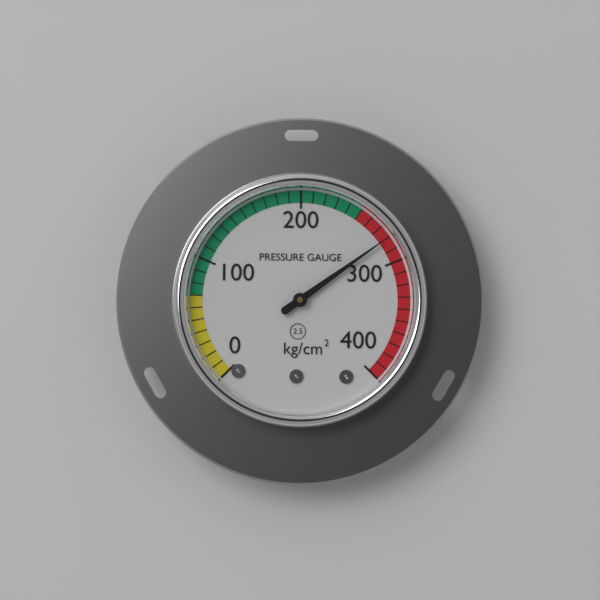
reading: 280 kg/cm²
